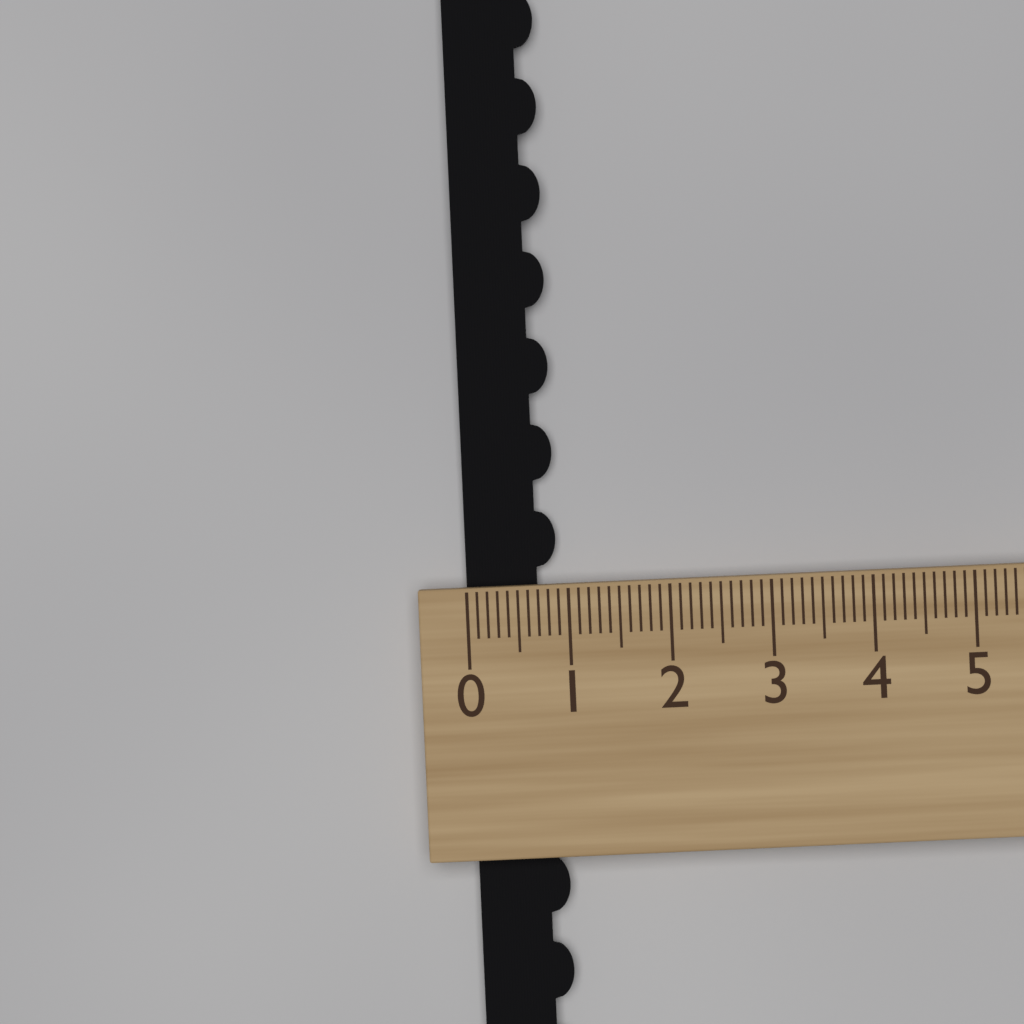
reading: 0.9 (no unit)
